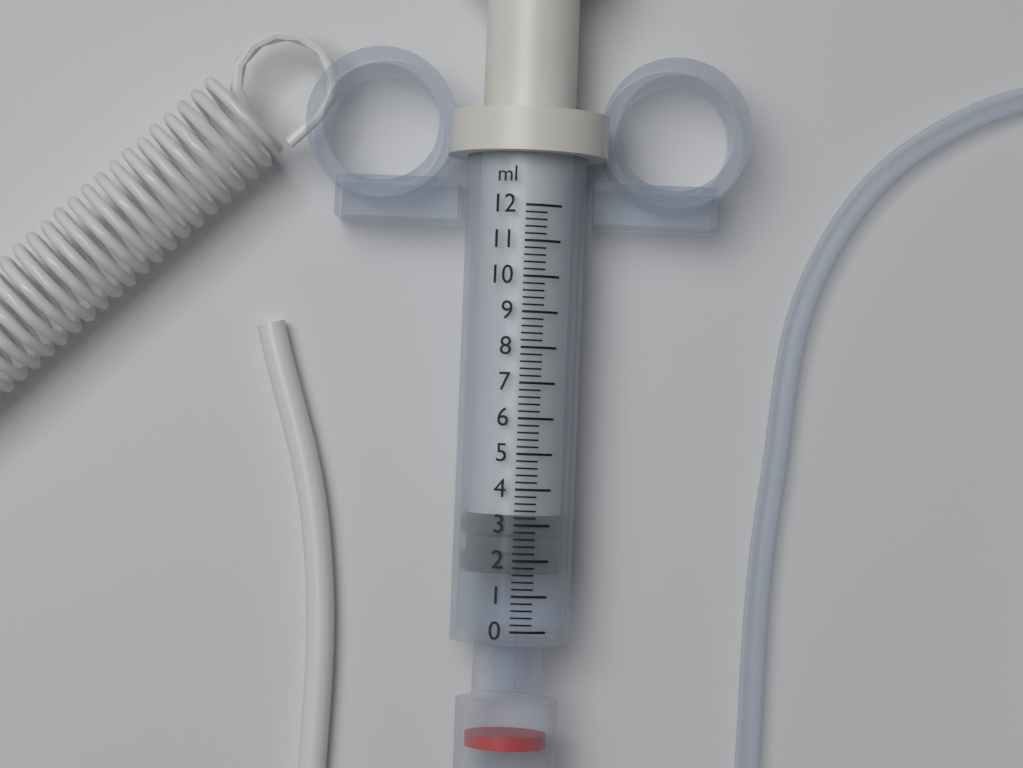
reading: 1.6 ml
